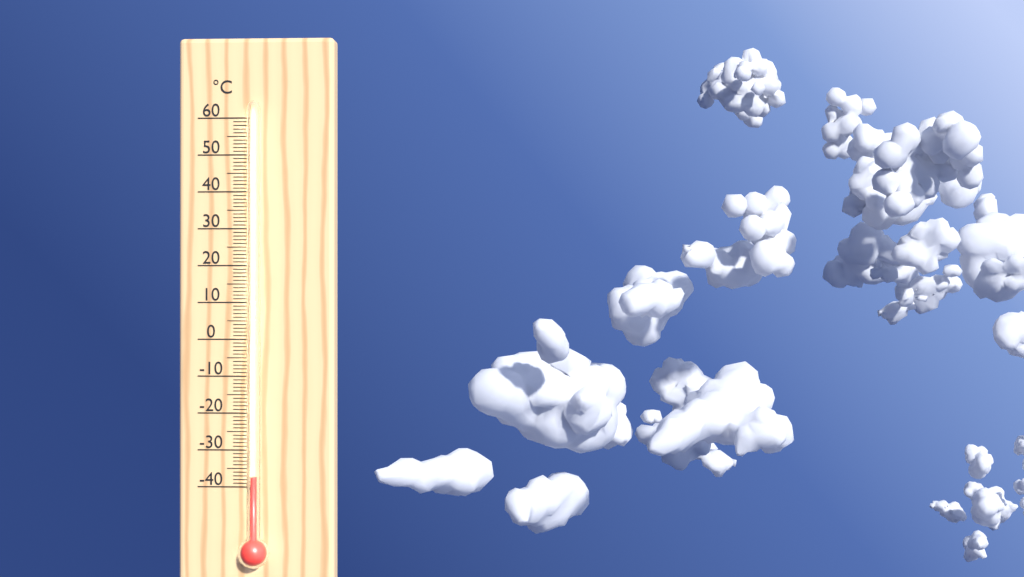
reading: -37 °C
